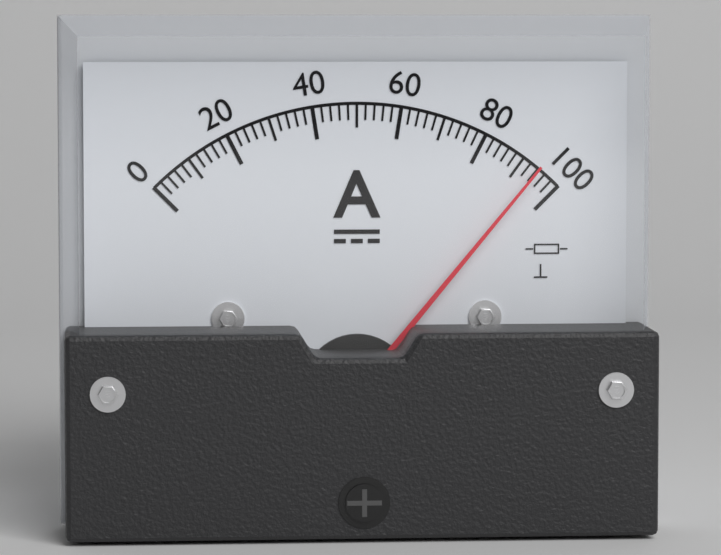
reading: 94 A
